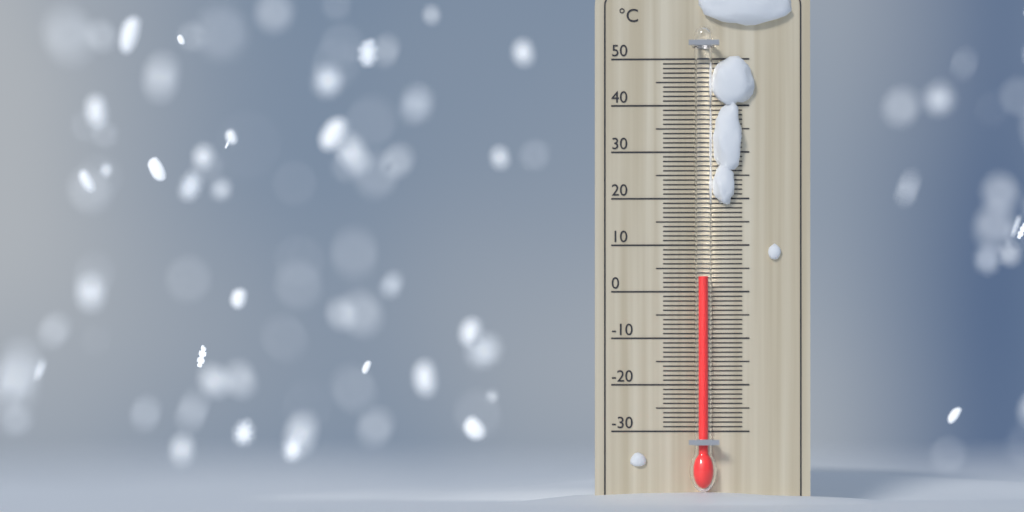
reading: 3 °C
